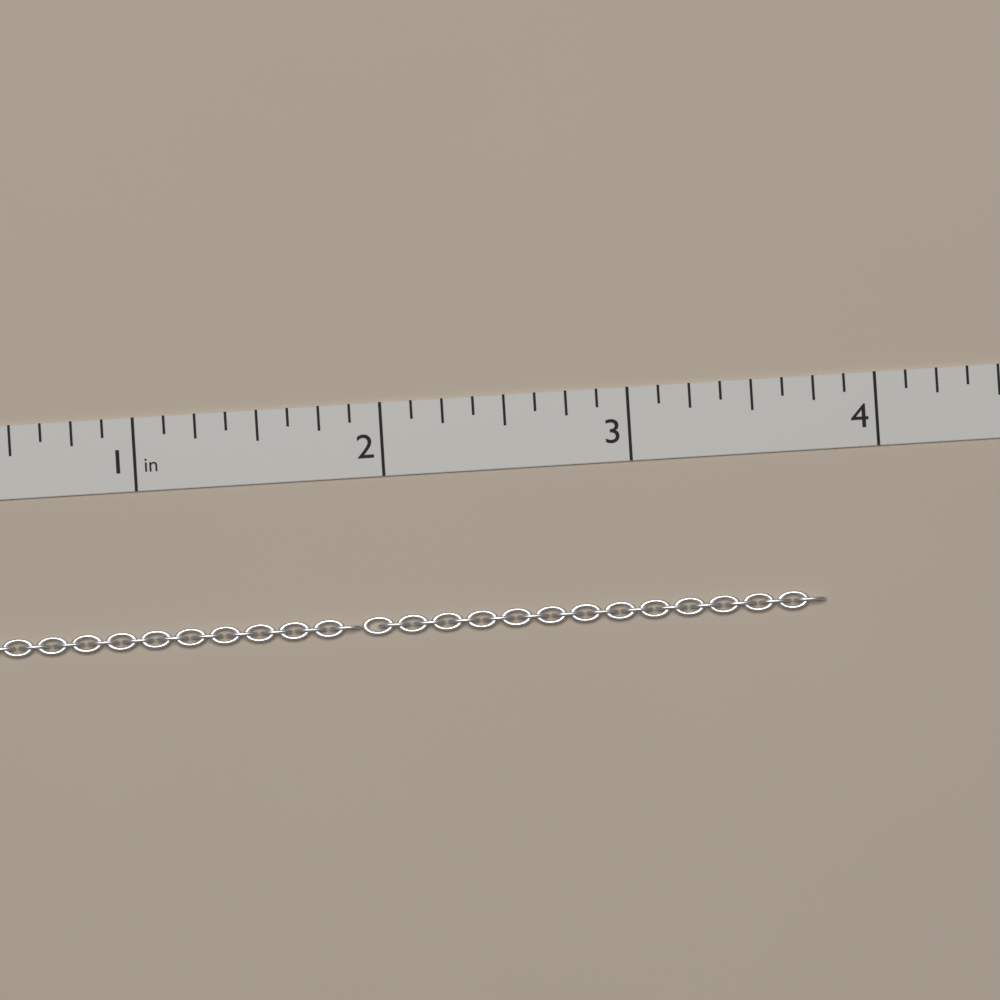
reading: 3.750 in
